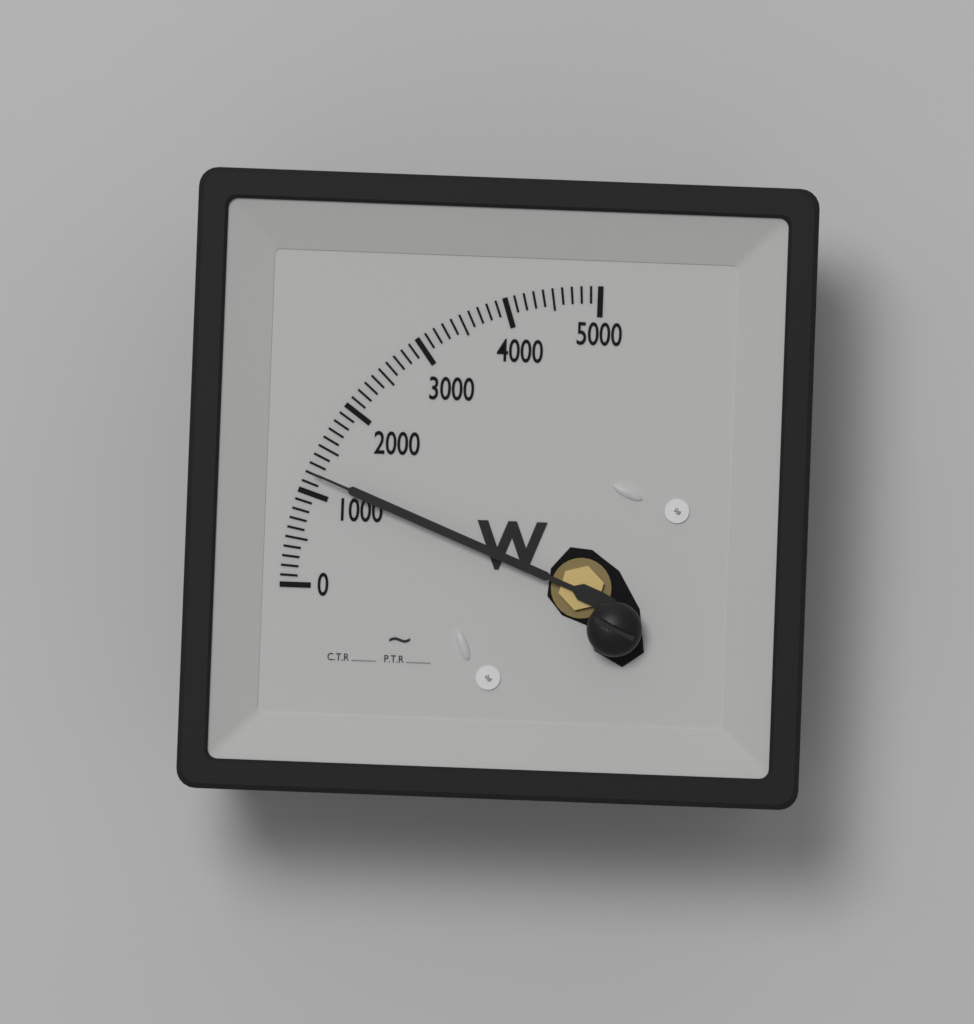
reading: 1200 W
